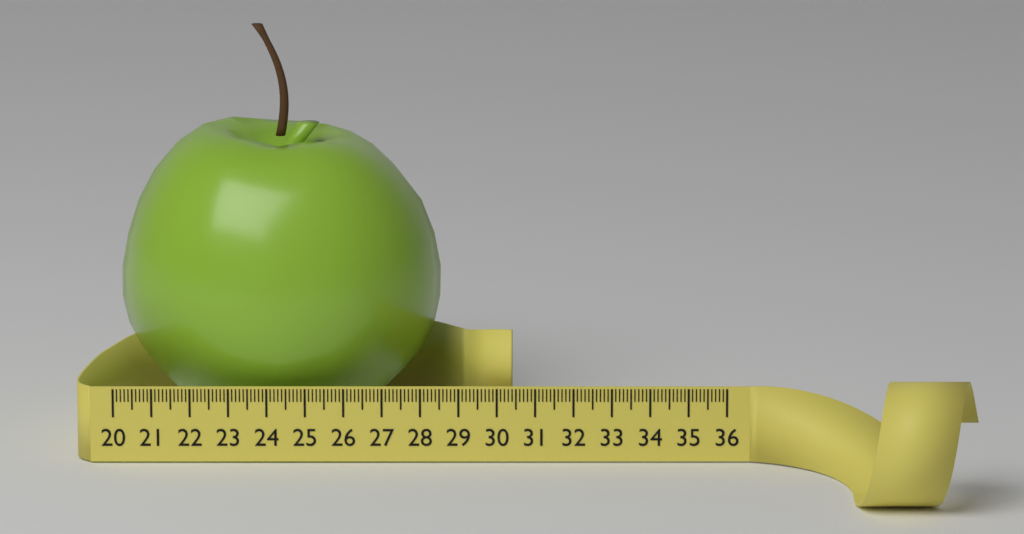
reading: 28.5 (no unit)
